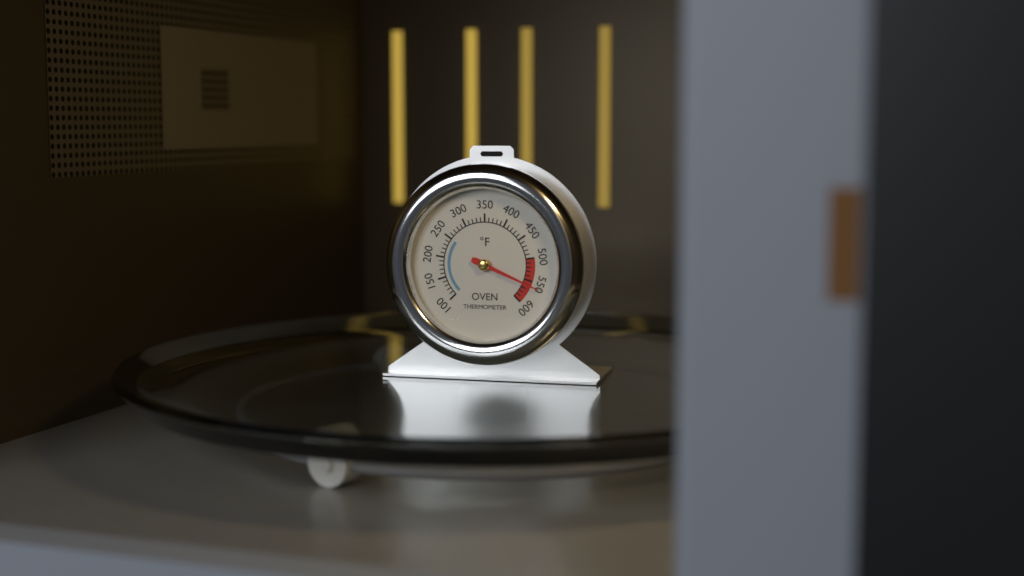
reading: 560 °F
